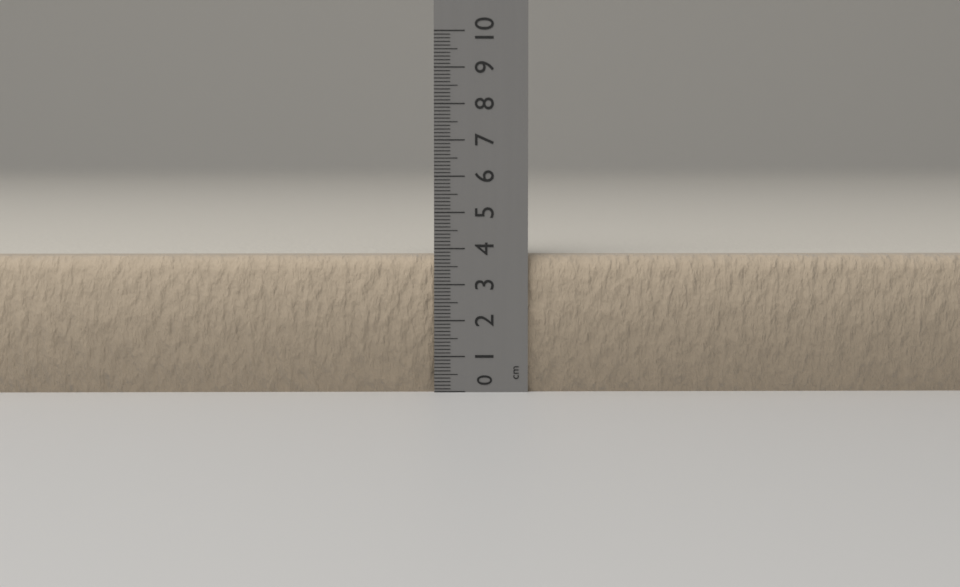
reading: 3.8 cm
